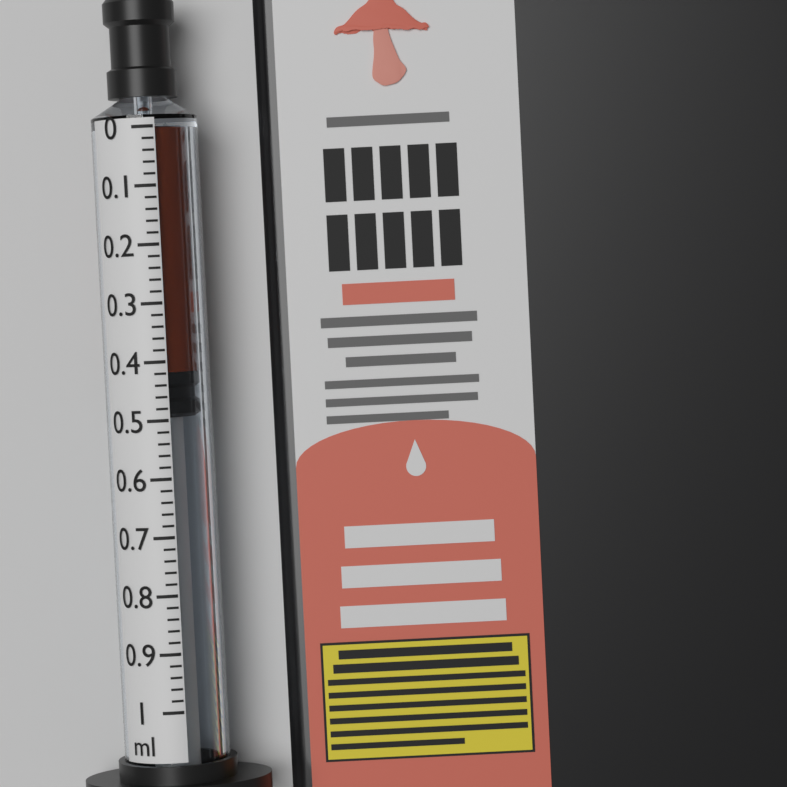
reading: 0.42 ml
